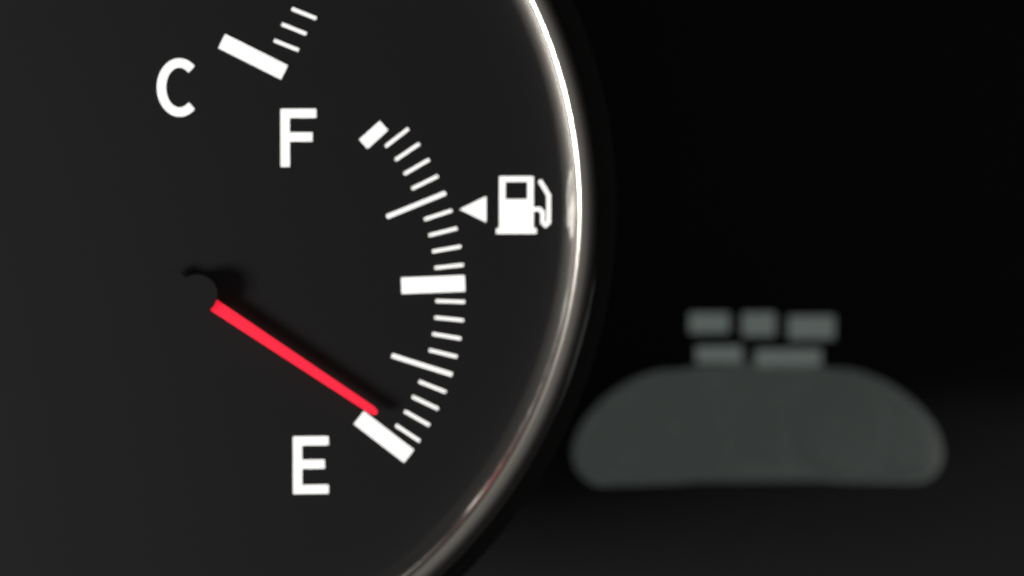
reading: 0.05 (no unit)
